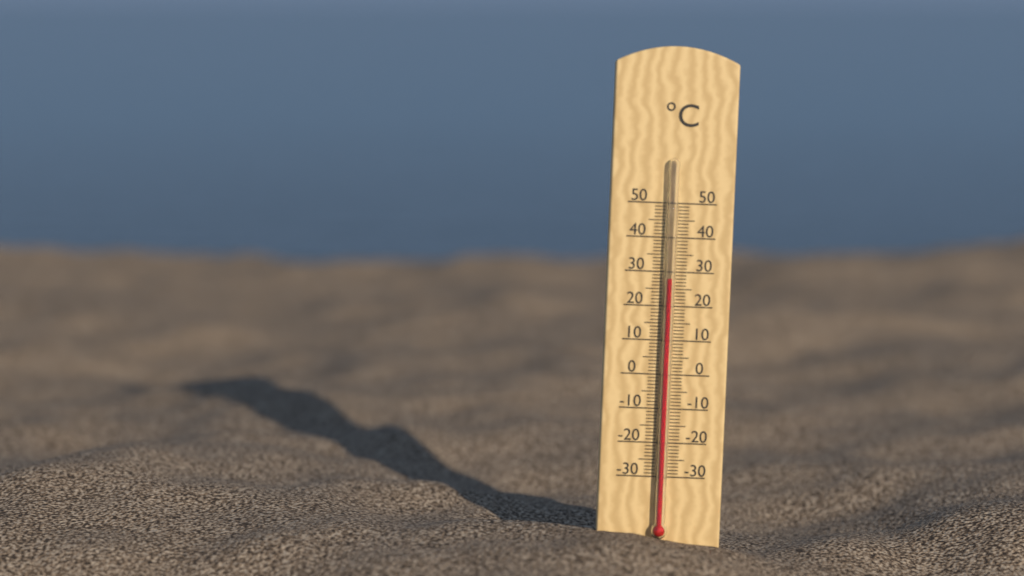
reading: 28 °C
